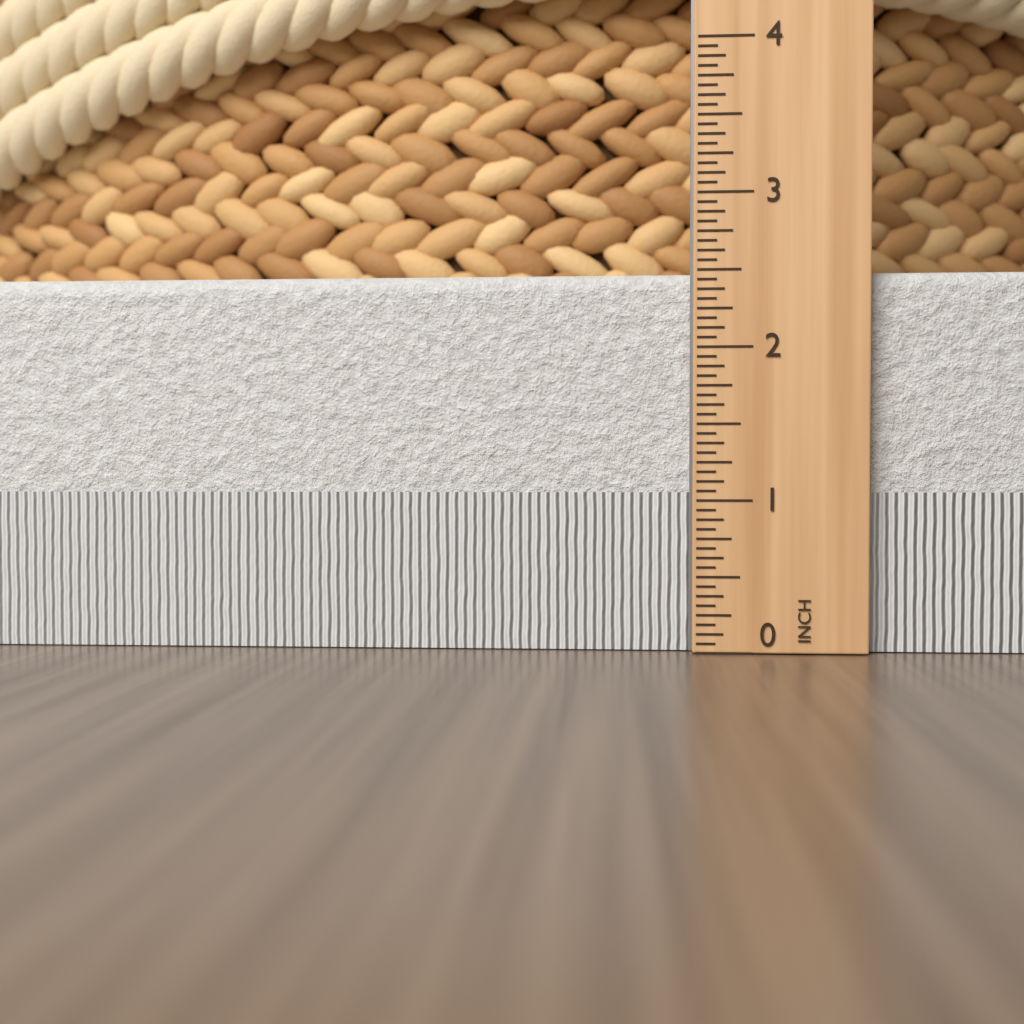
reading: 2.5000 in
